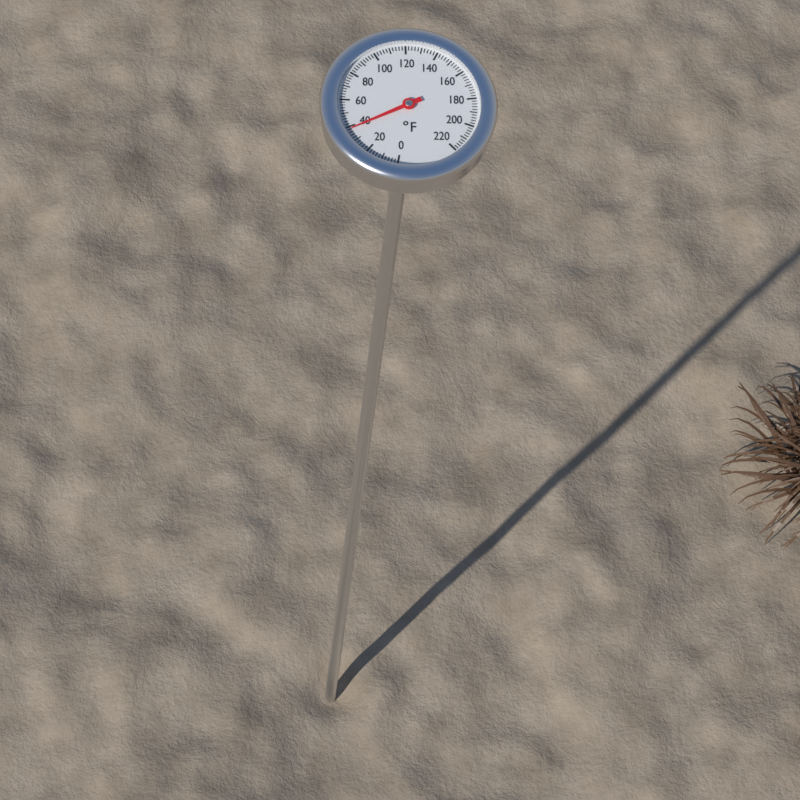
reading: 38 °F
